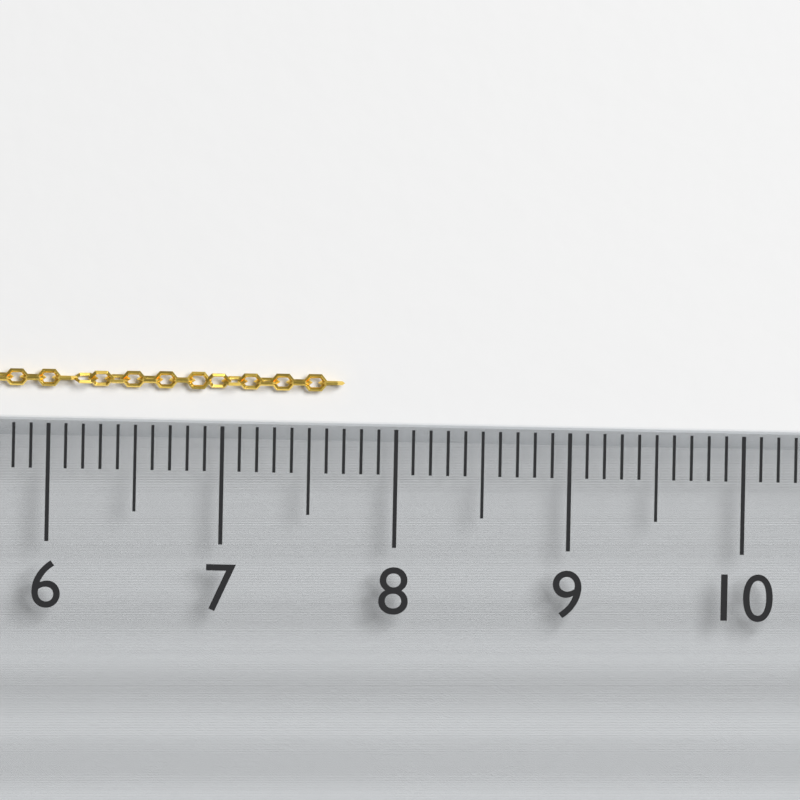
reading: 7.7 (no unit)
